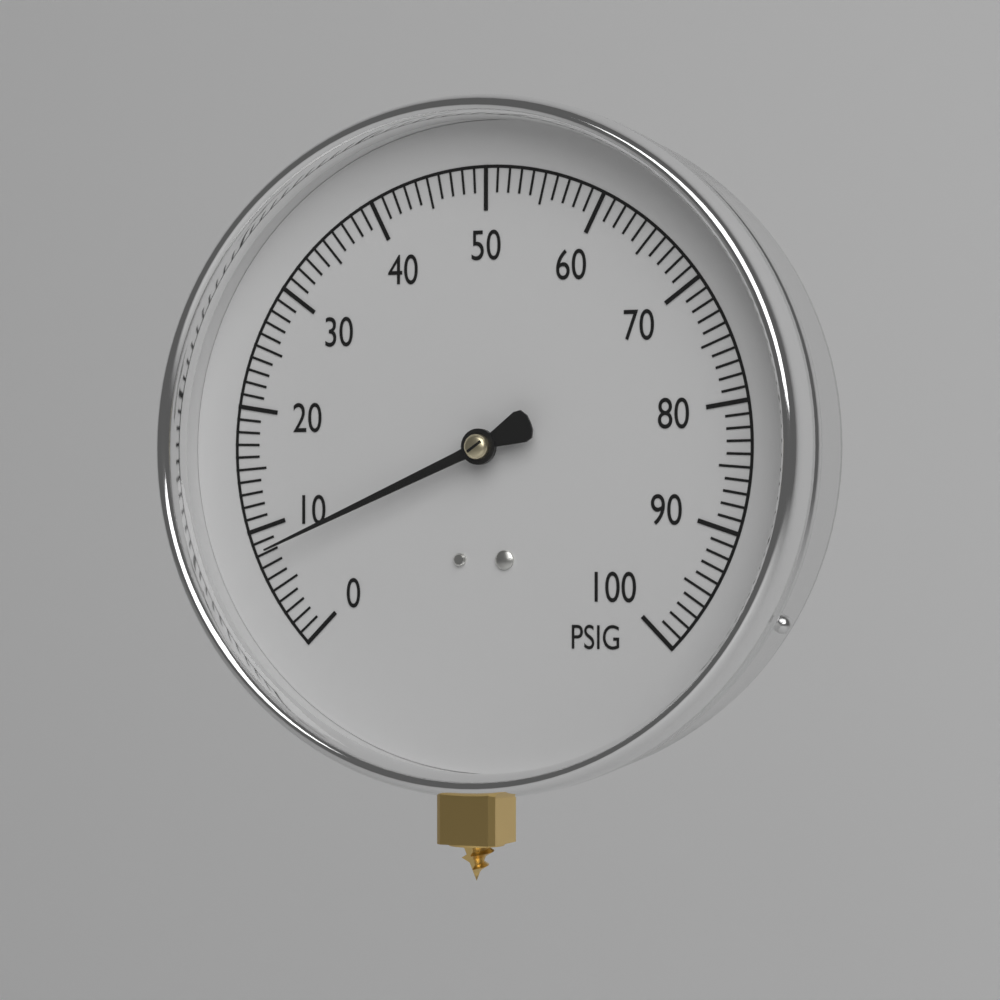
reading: 8 PSIG
